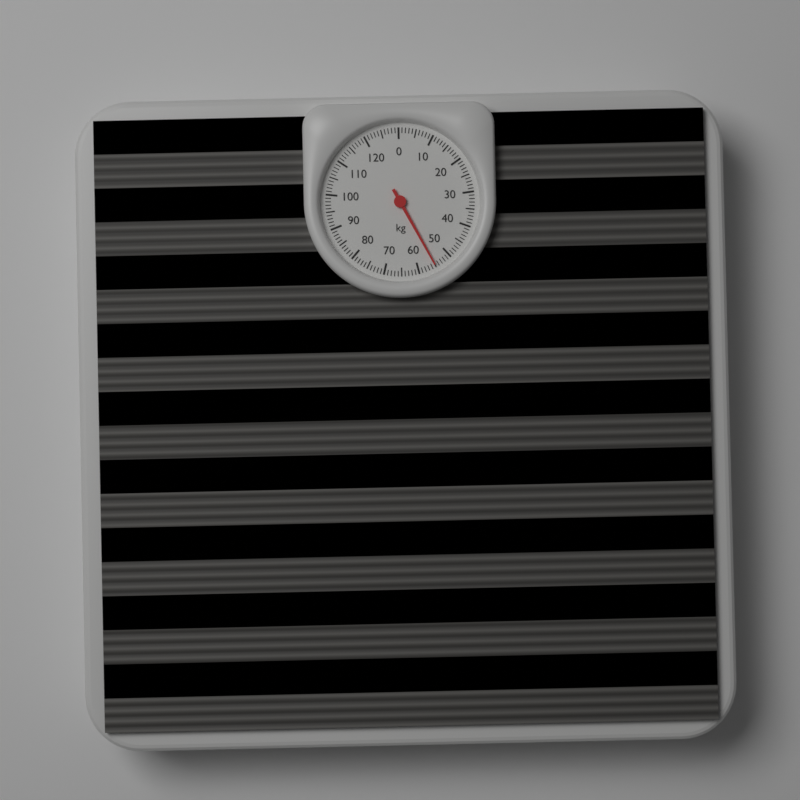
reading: 55 kg
